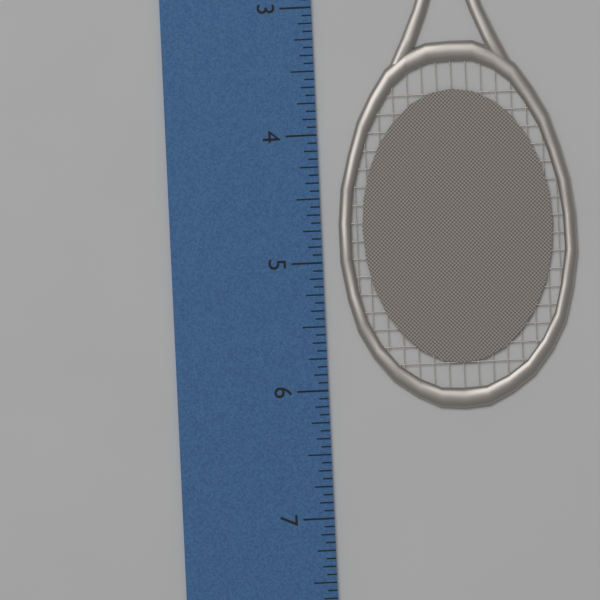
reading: 6.1875 inch
